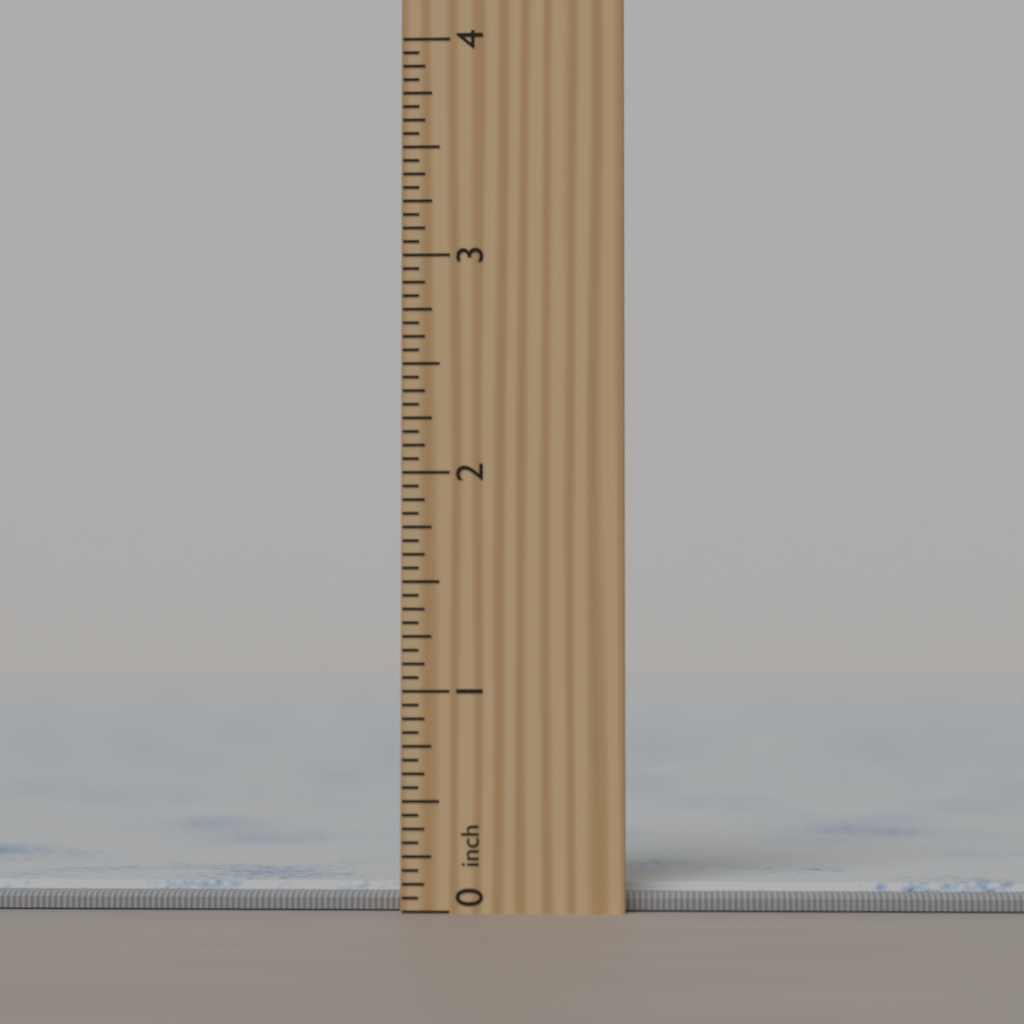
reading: 0.1250 inch
